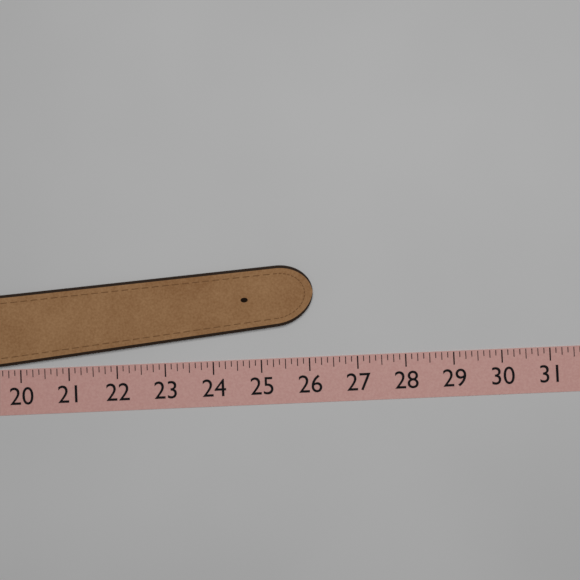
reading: 26.125 (no unit)
